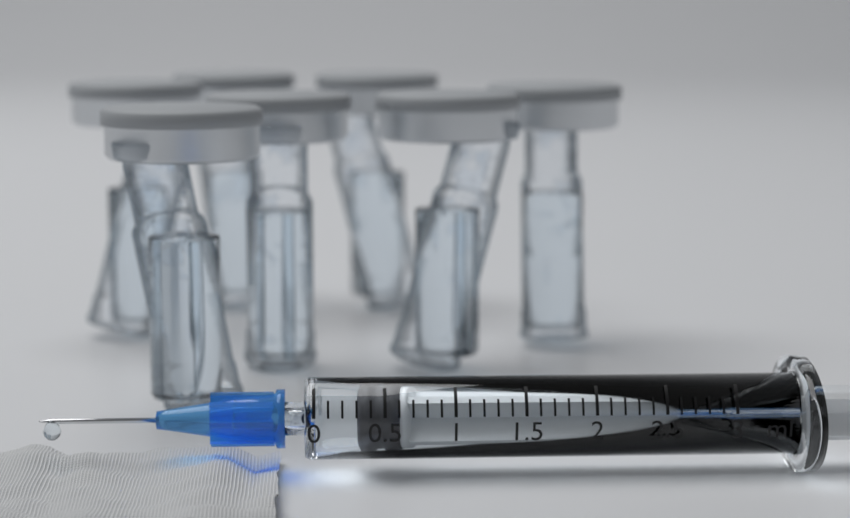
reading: 0.3 ml
